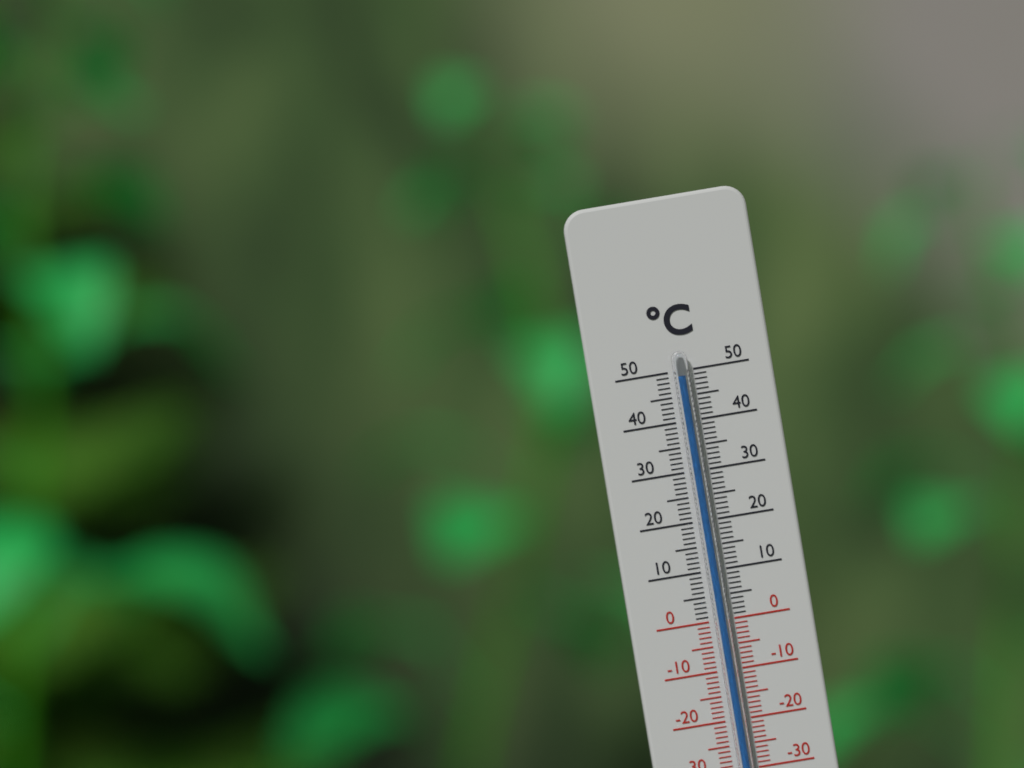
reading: 49 °C
